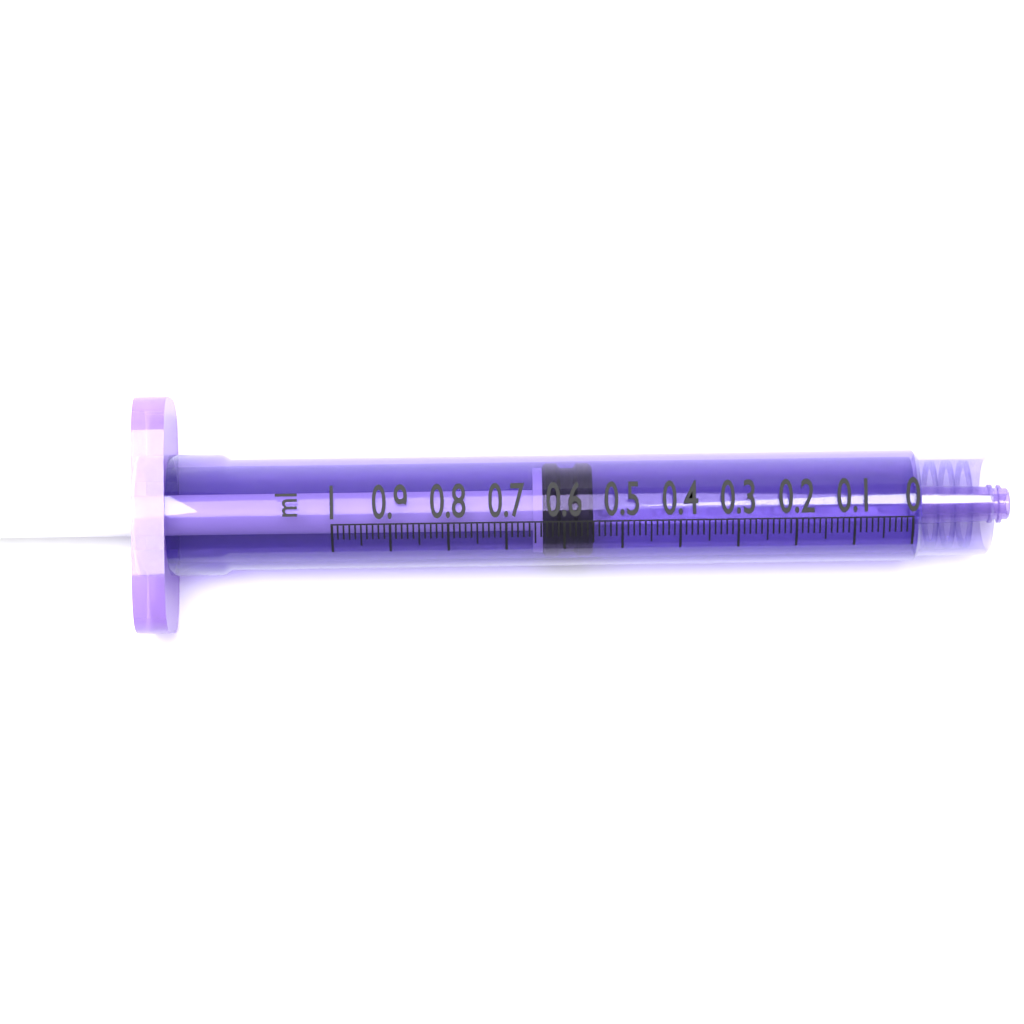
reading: 0.55 ml
